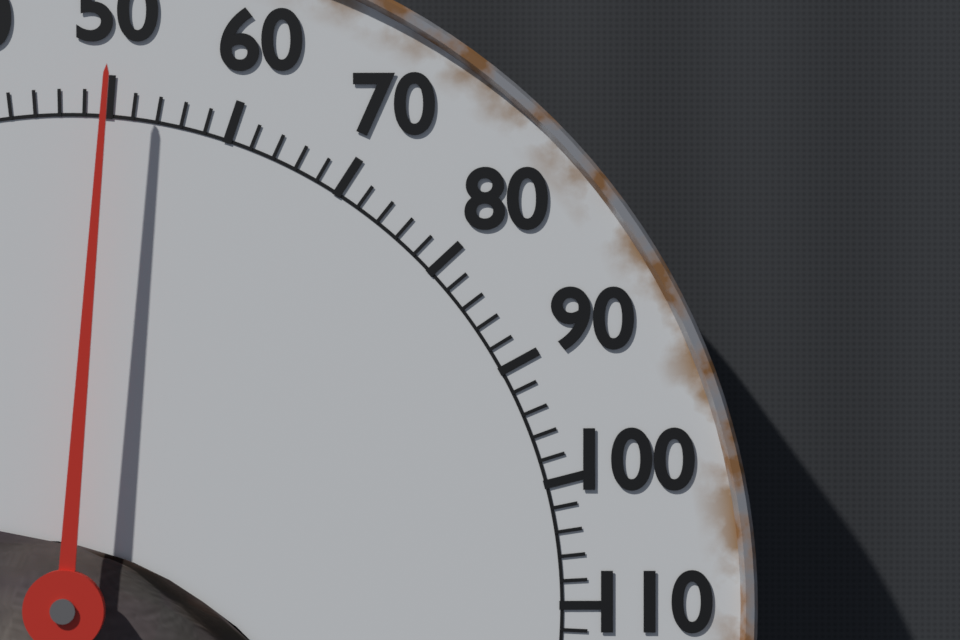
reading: 50 °F
